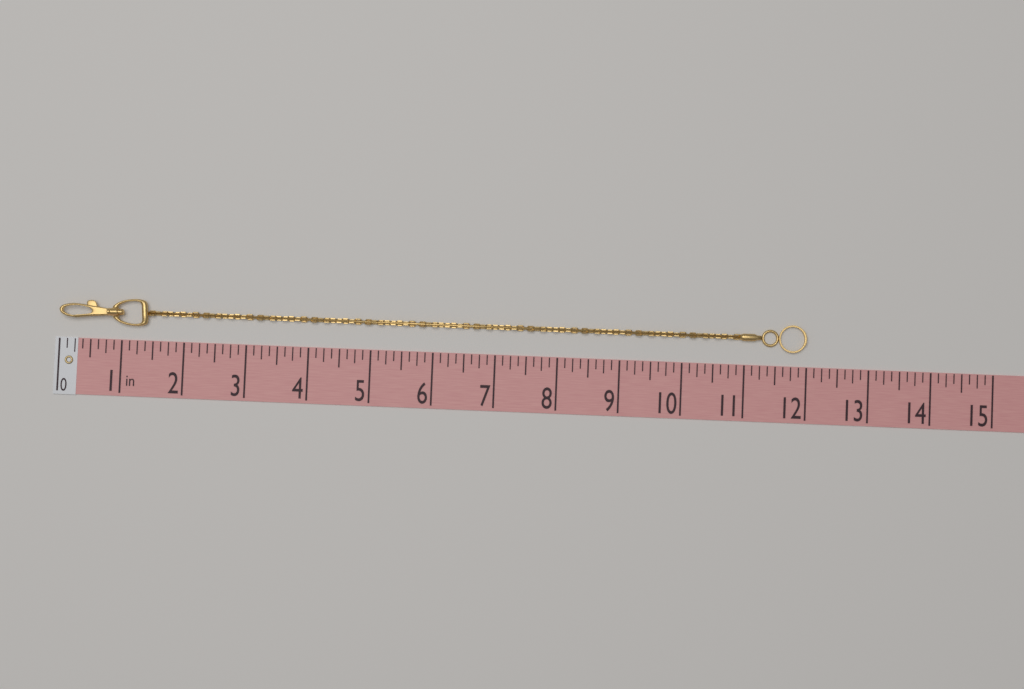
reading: 12.000 in
